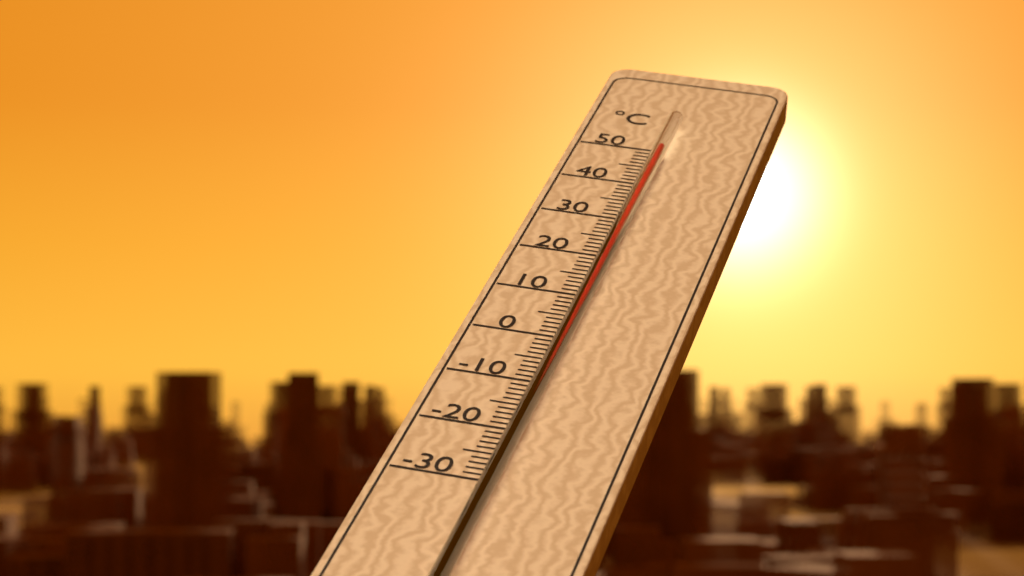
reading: 48 °C
